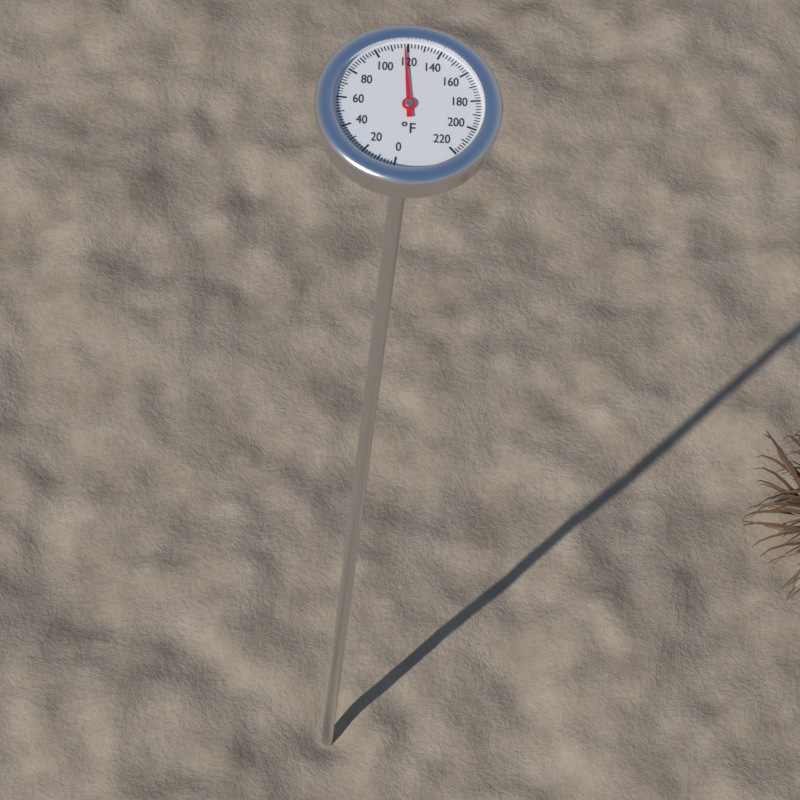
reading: 118 °F
